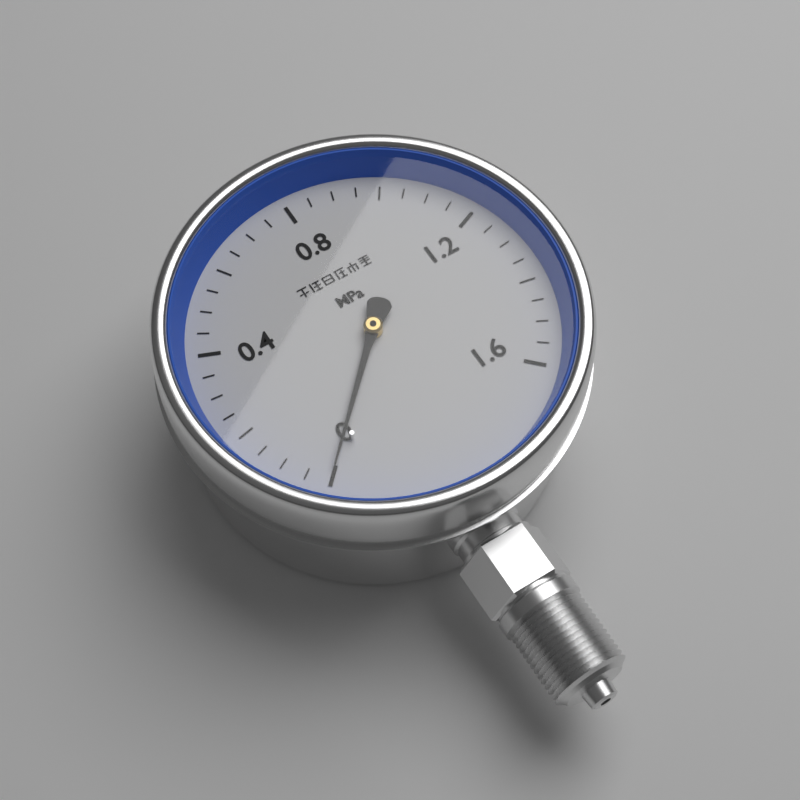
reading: 0.00 MPa
